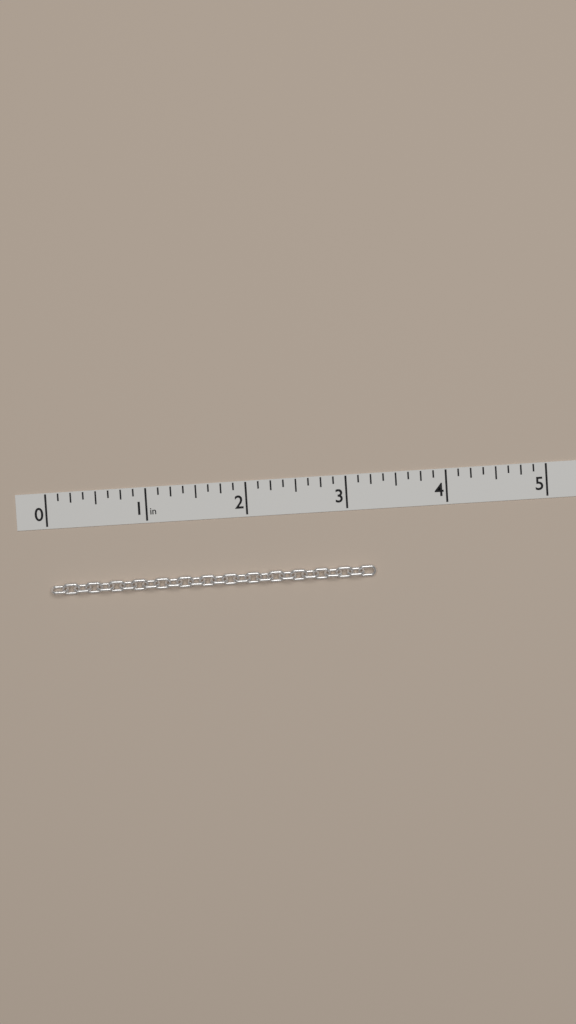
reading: 3.250 in
